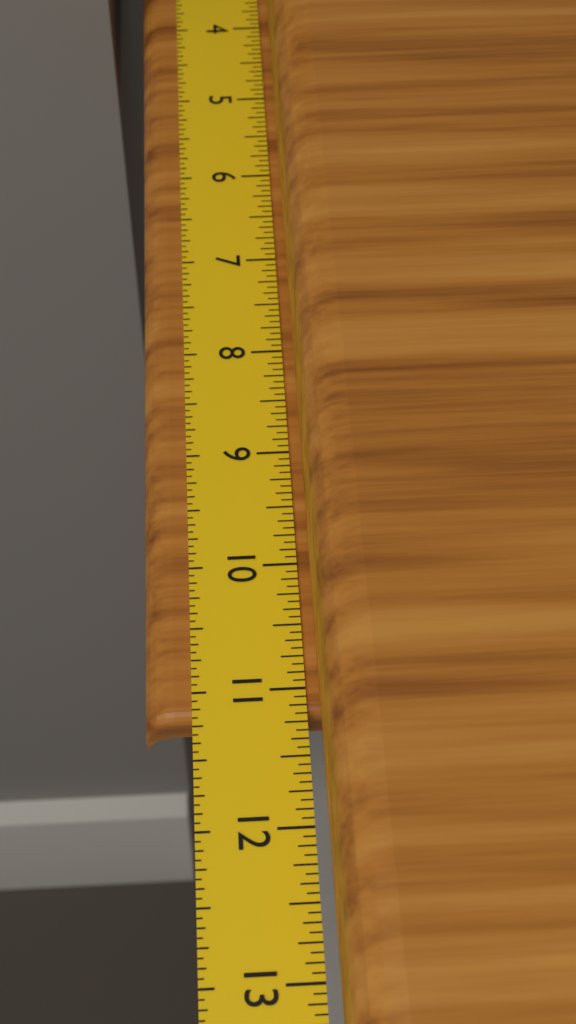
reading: 11.1875 in
